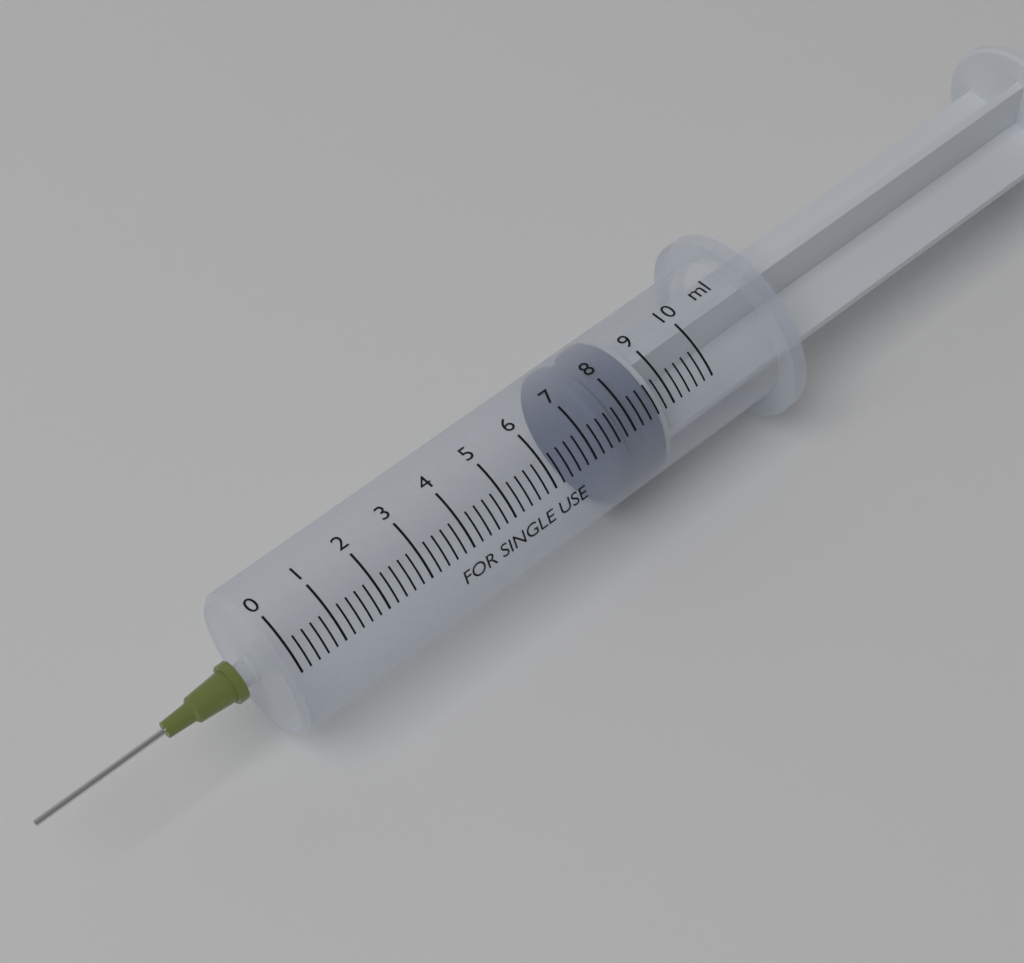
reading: 7.4 ml
